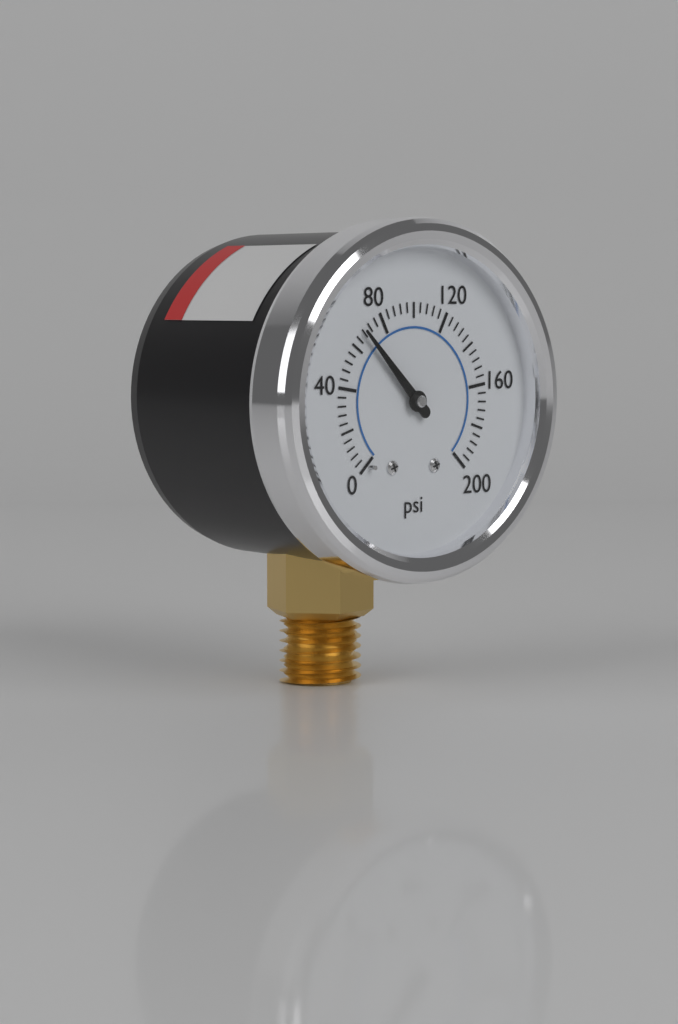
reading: 68 psi
